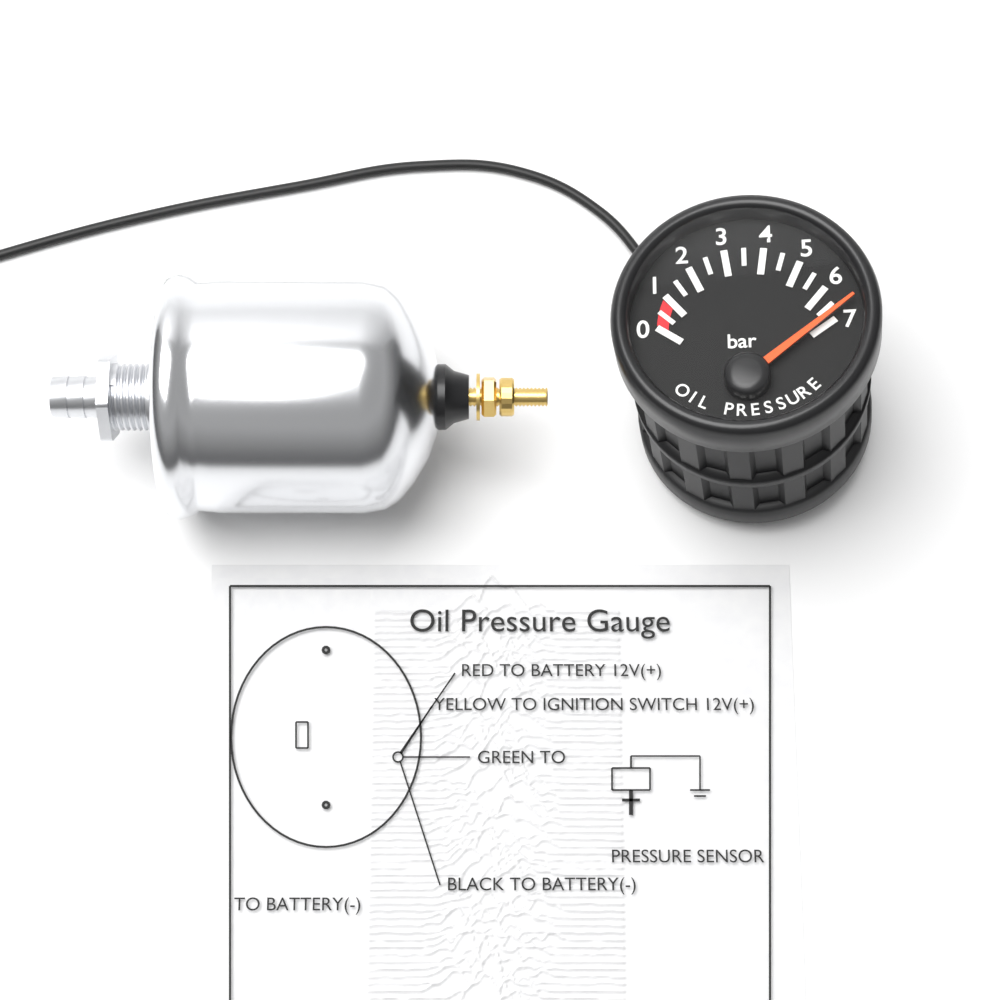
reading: 6.8 bar
